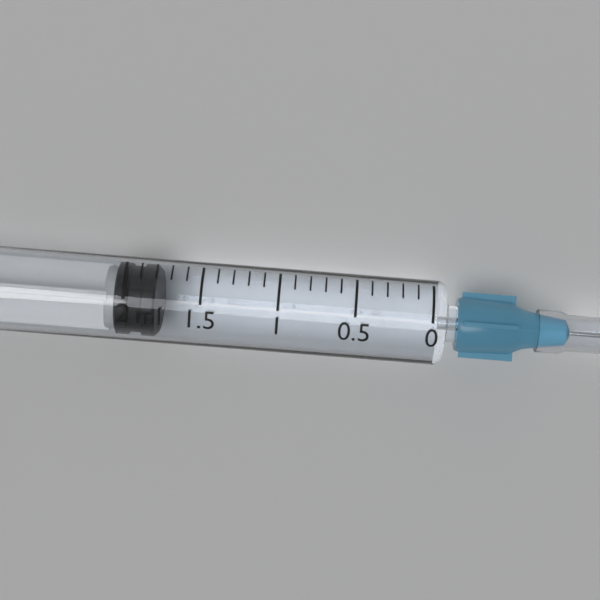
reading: 1.8 ml
